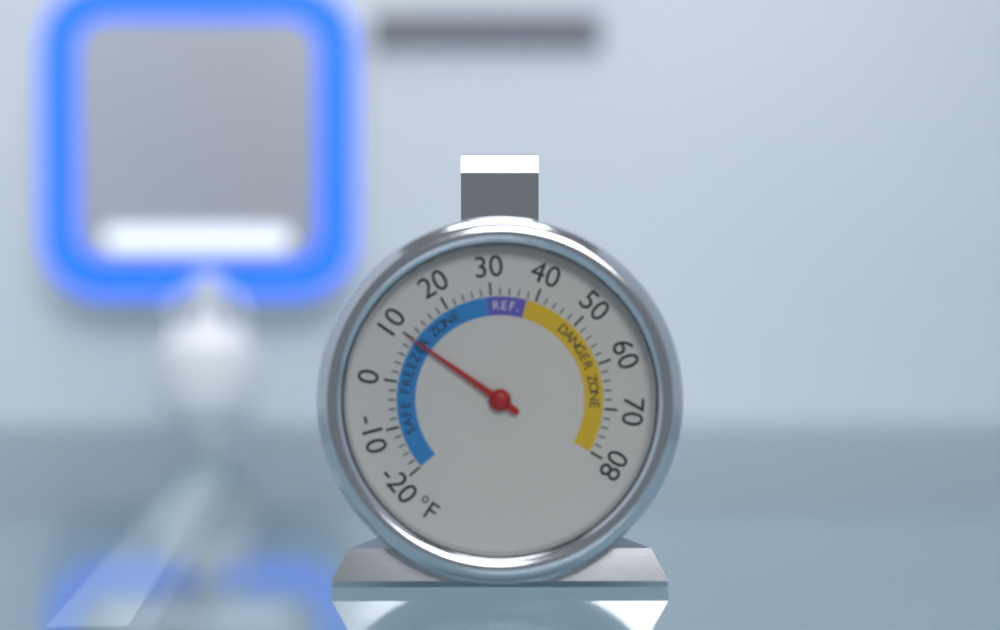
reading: 10 °F
